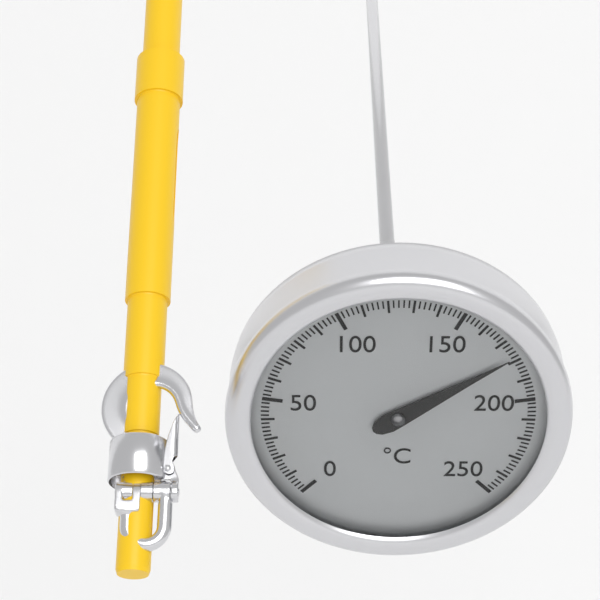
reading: 178 °C
